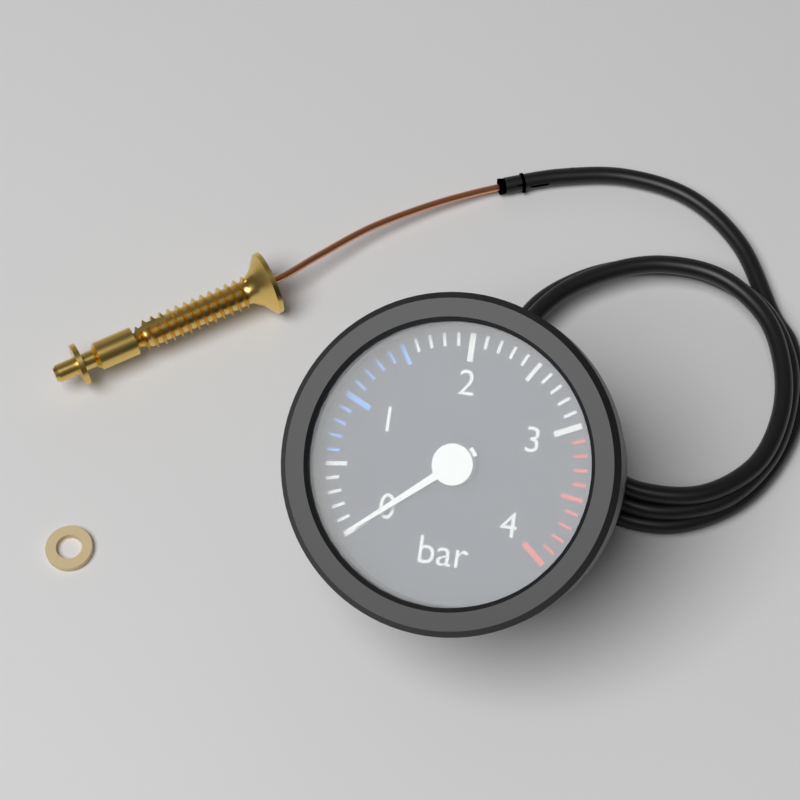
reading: 0.0 bar
